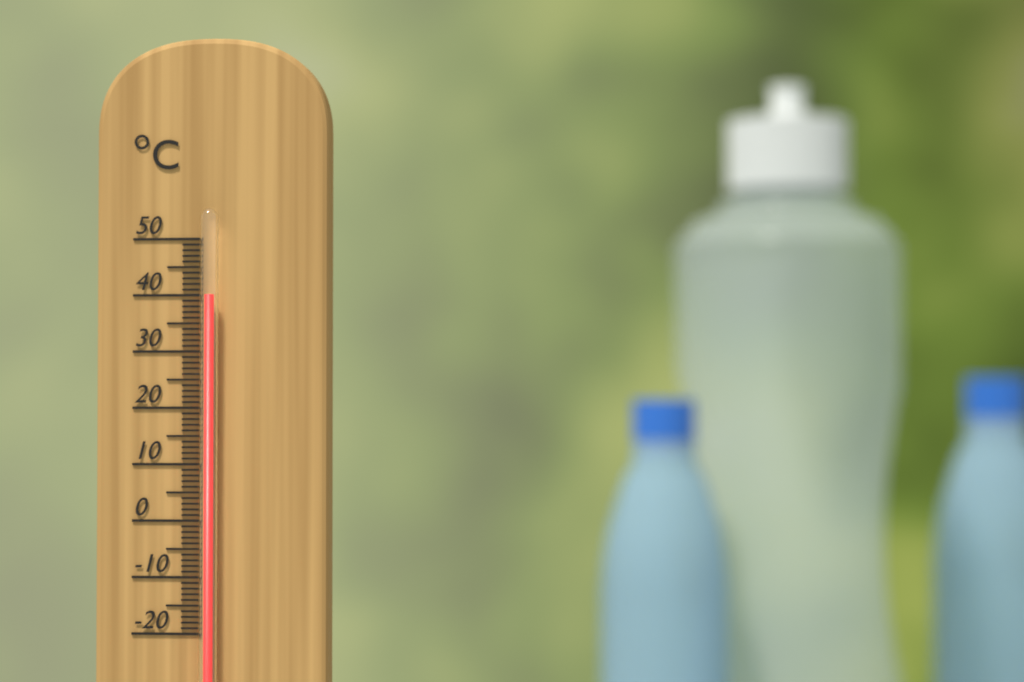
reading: 40 °C
